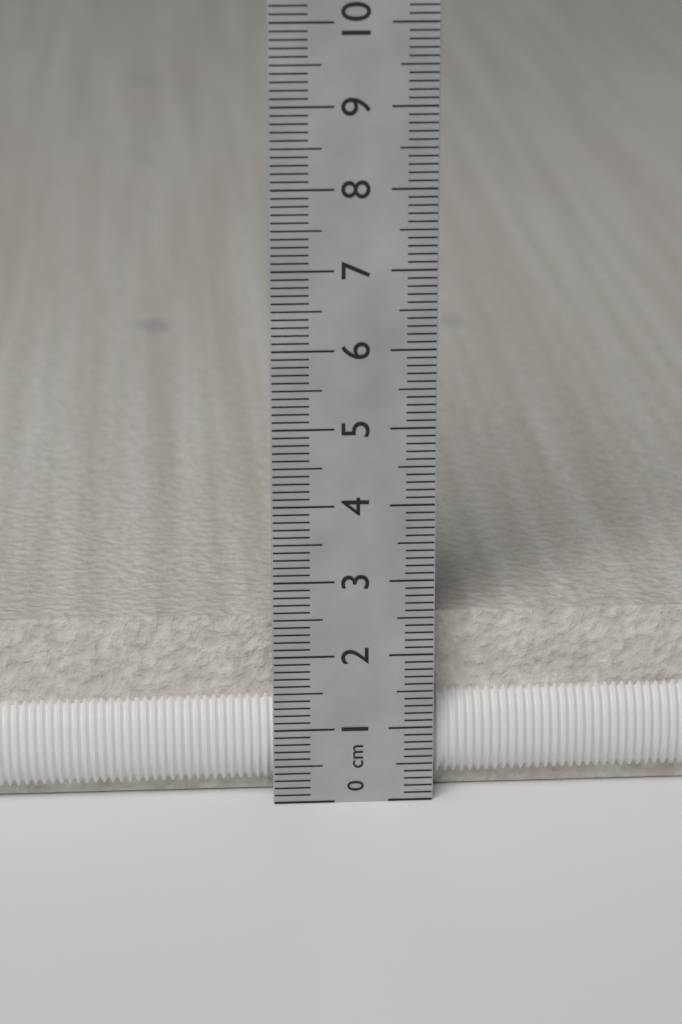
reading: 2.4 cm
